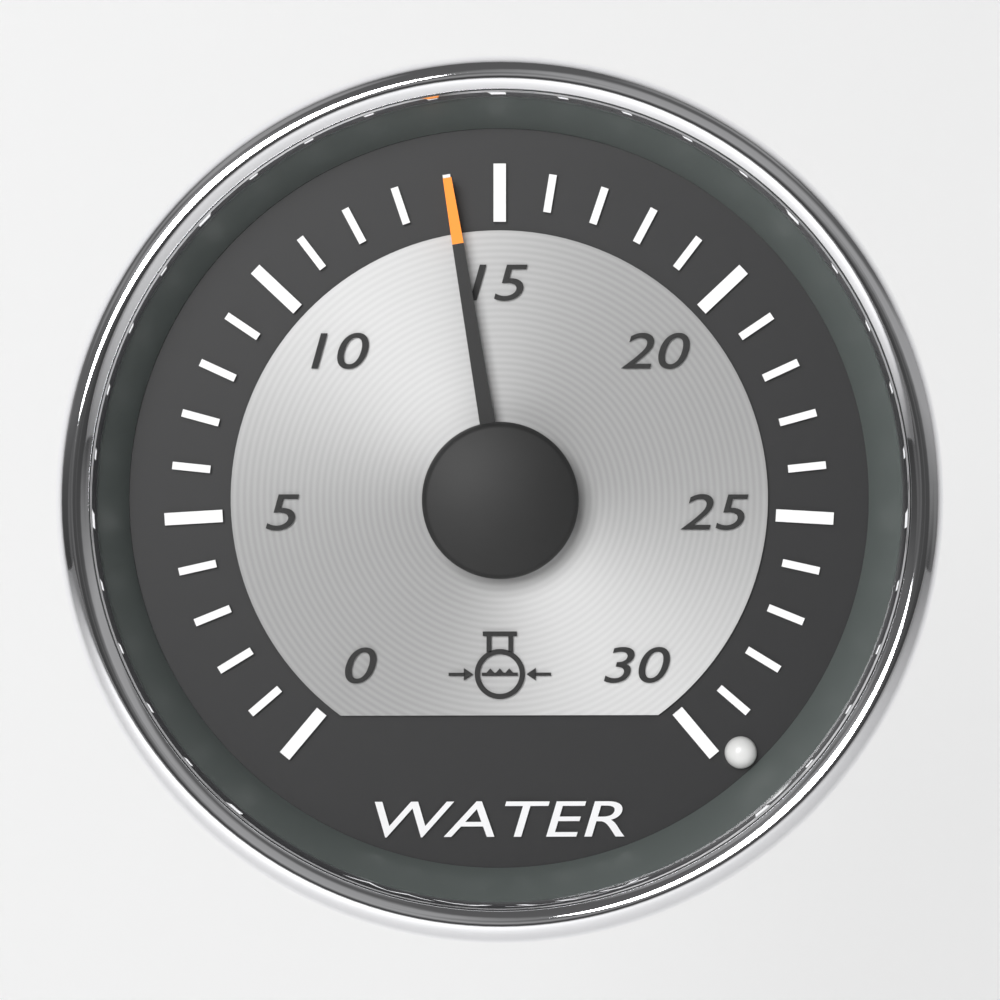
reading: 14 (no unit)
